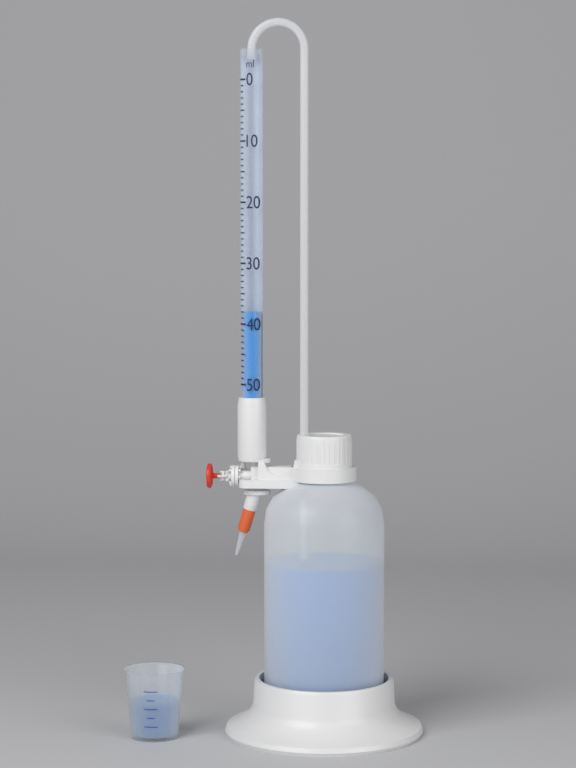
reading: 38 ml
